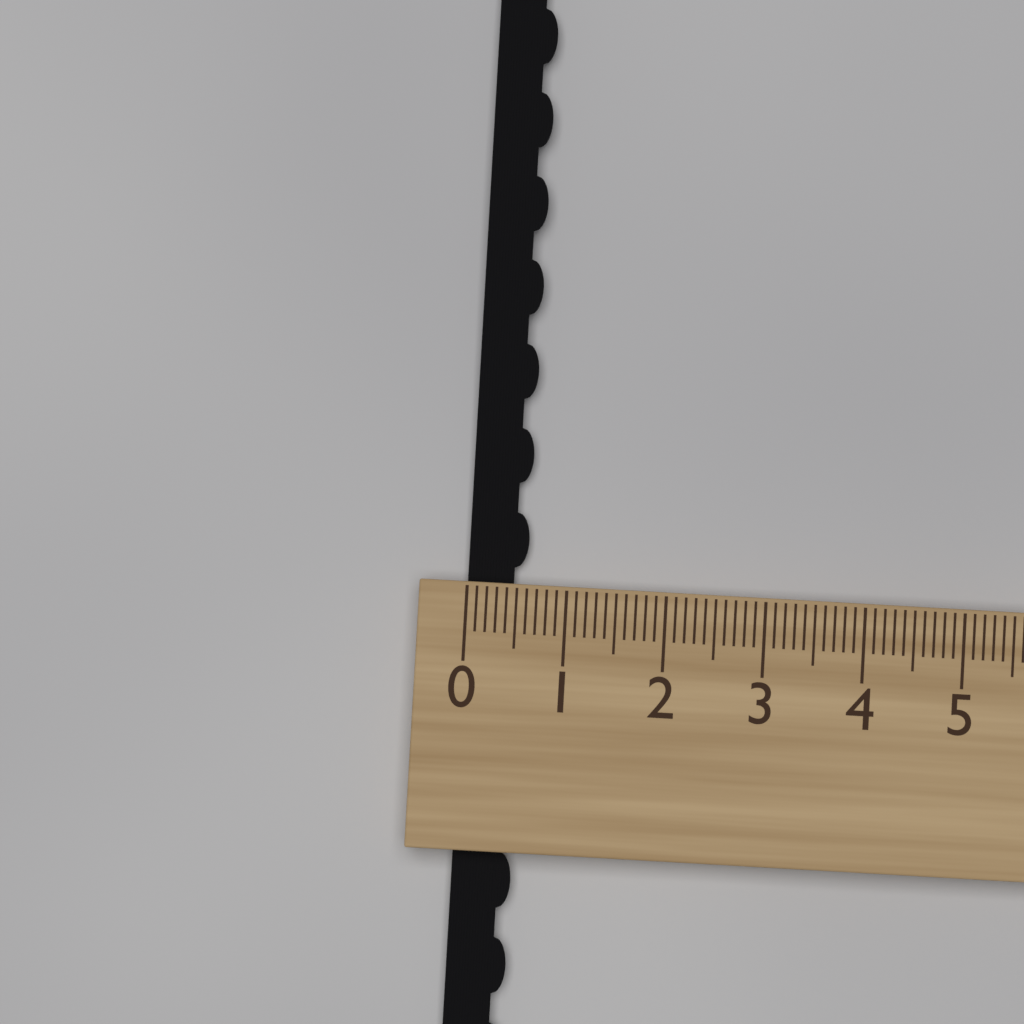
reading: 0.6 (no unit)
